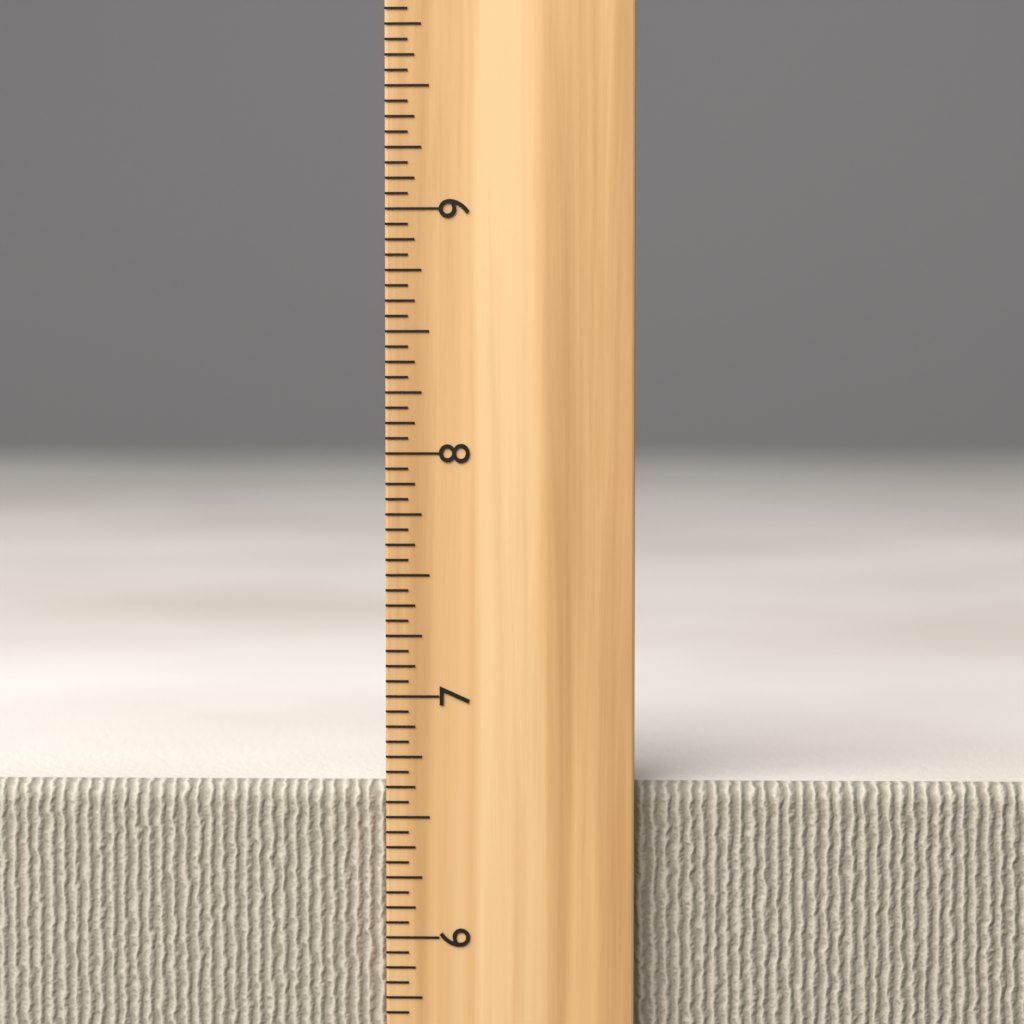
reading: 6.6250 inch
